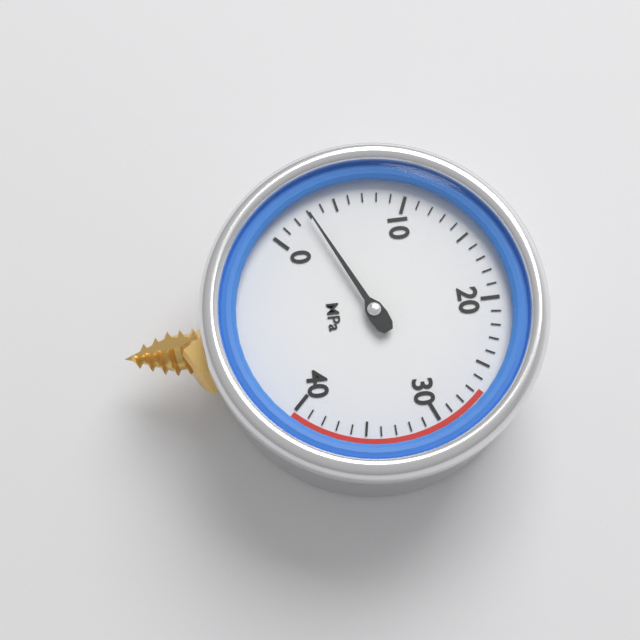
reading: 3 MPa
